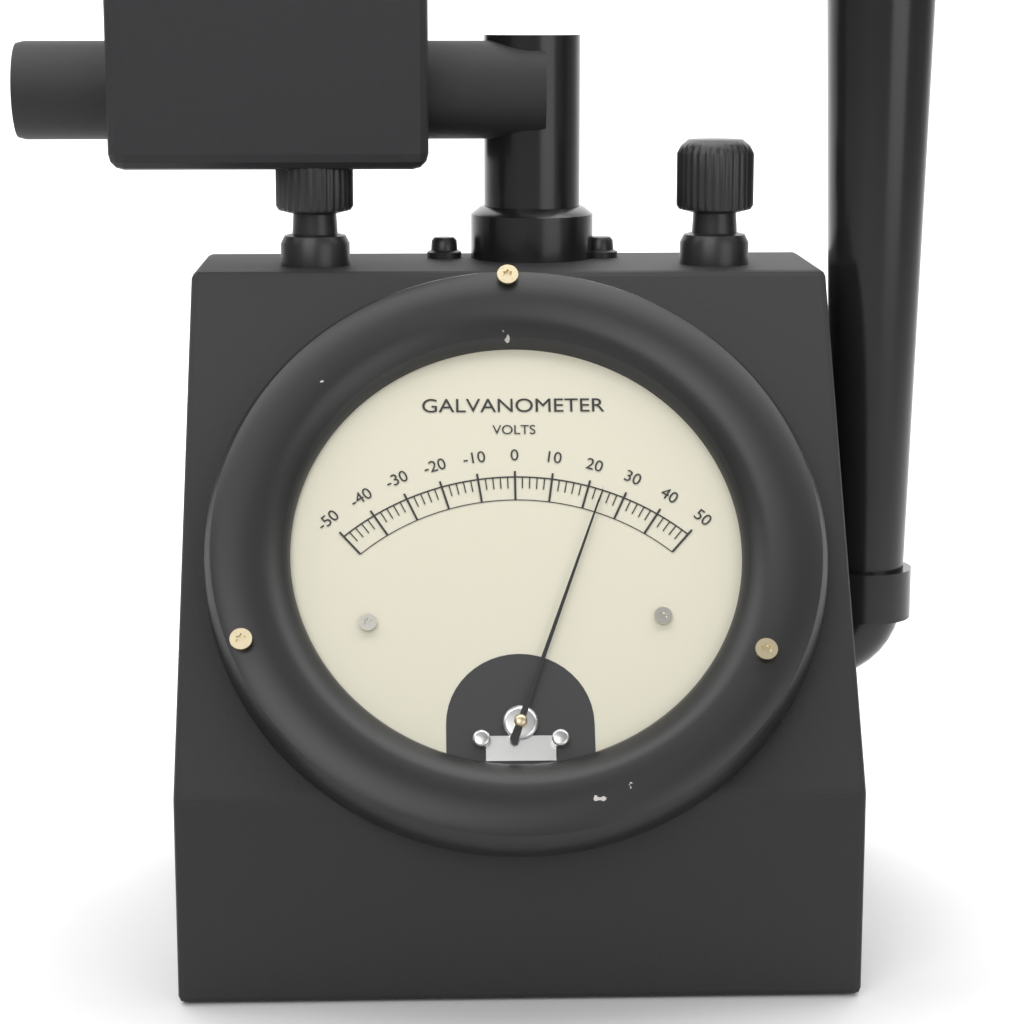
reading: 24 V
